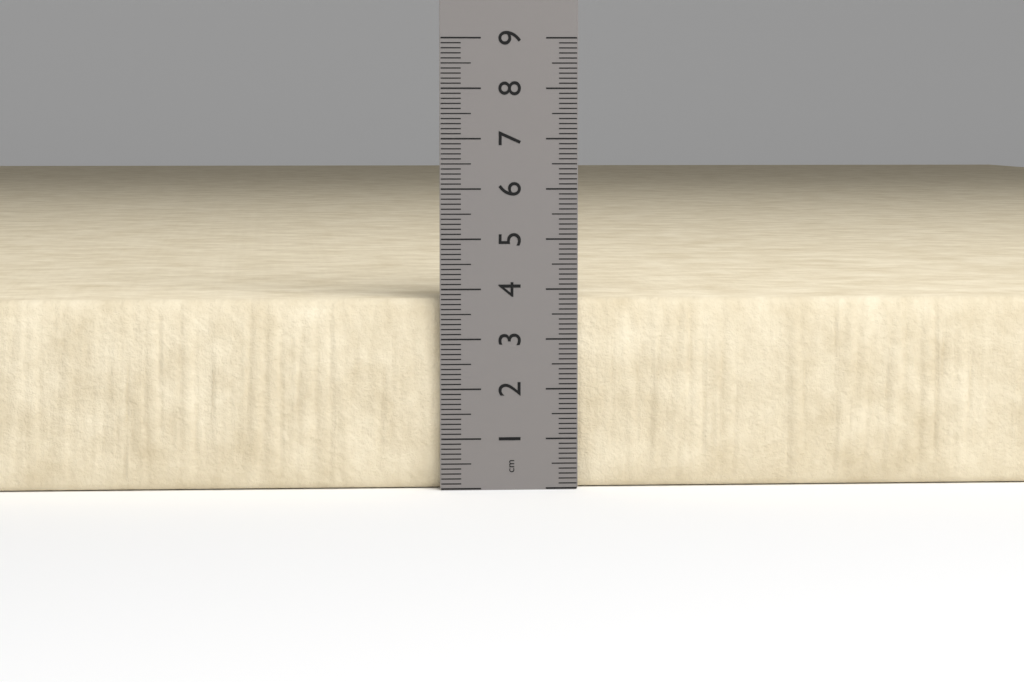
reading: 3.8 cm
